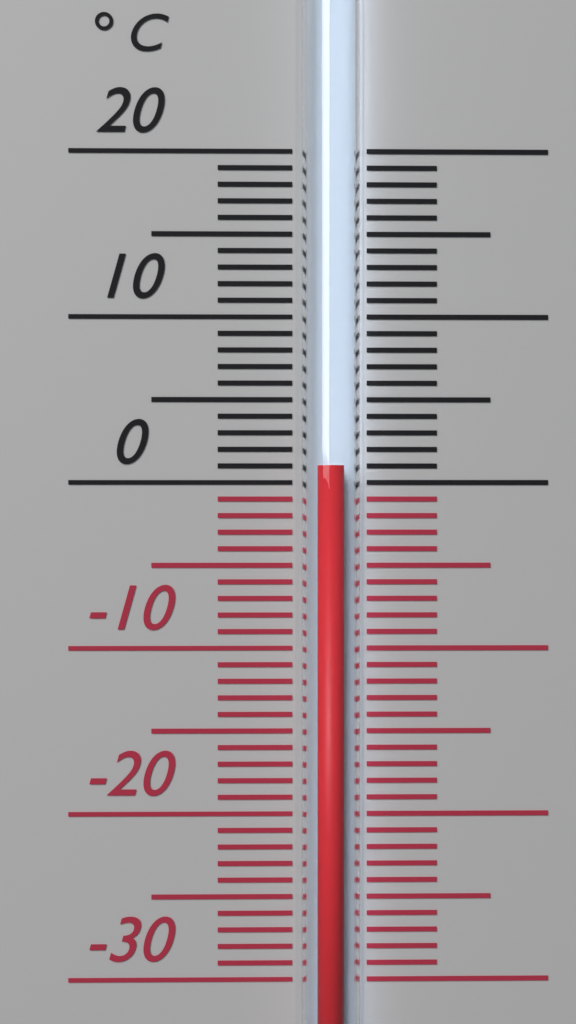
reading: 1 °C
